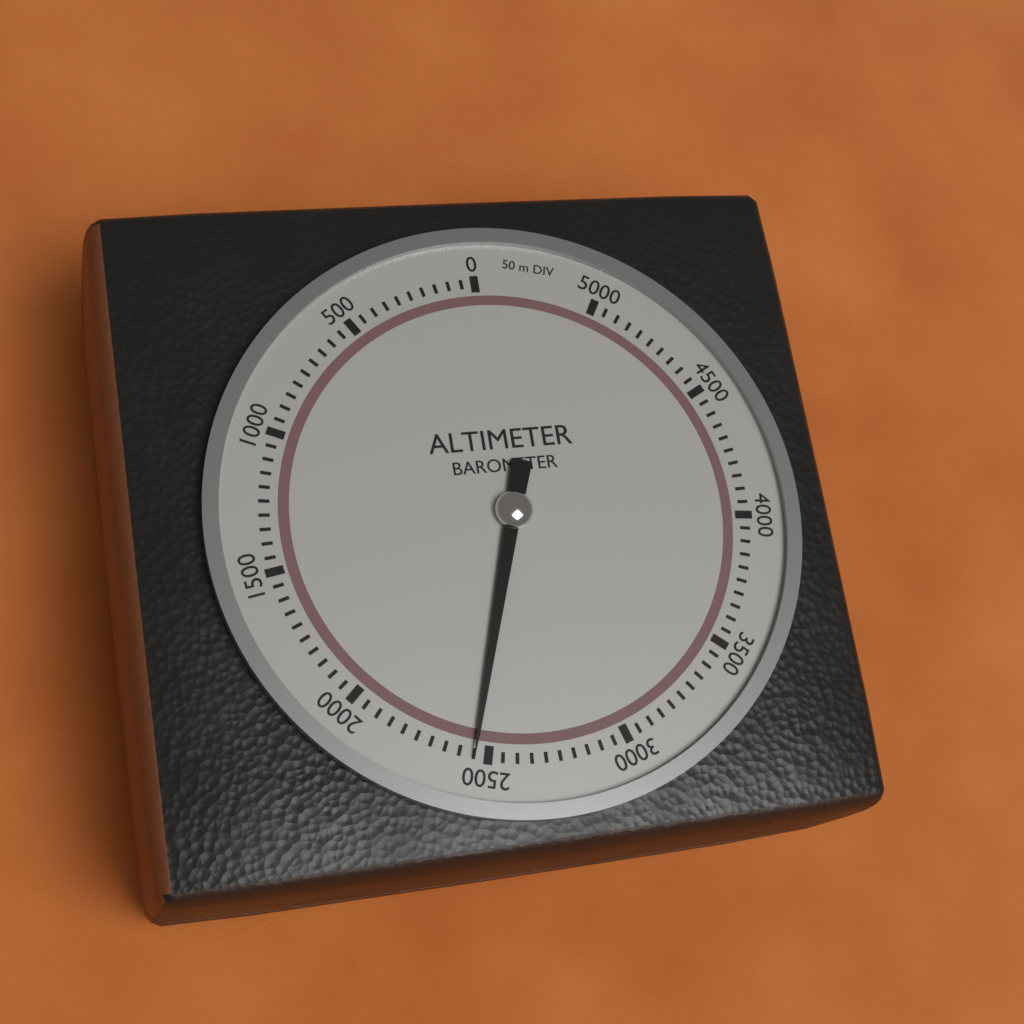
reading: 2450 m
